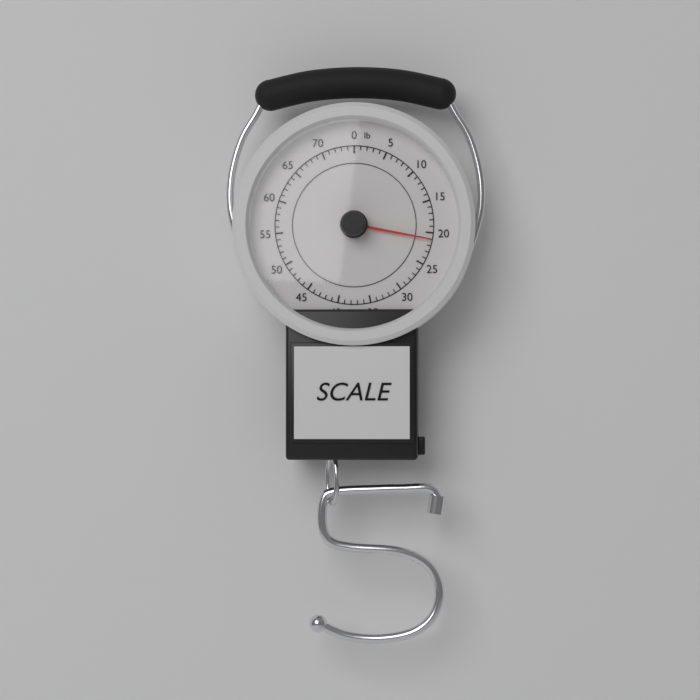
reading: 21 lb
